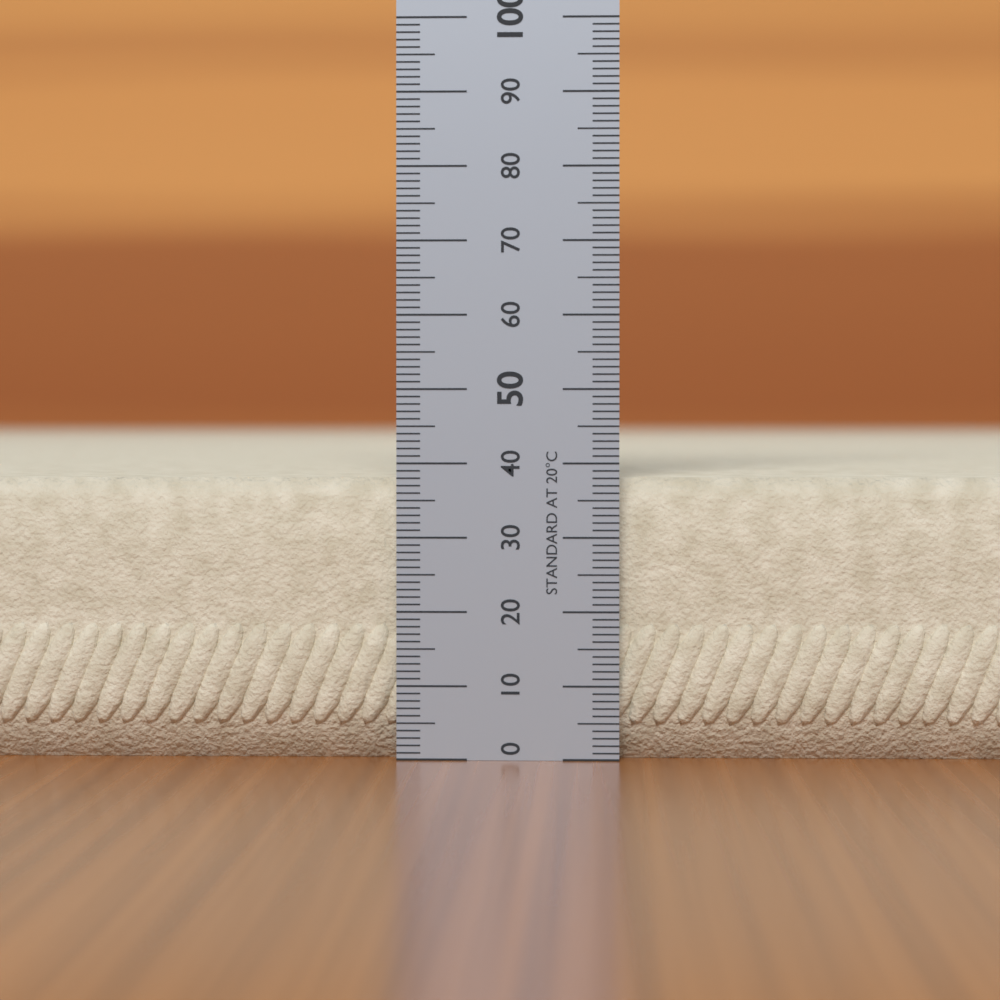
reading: 38 (no unit)
